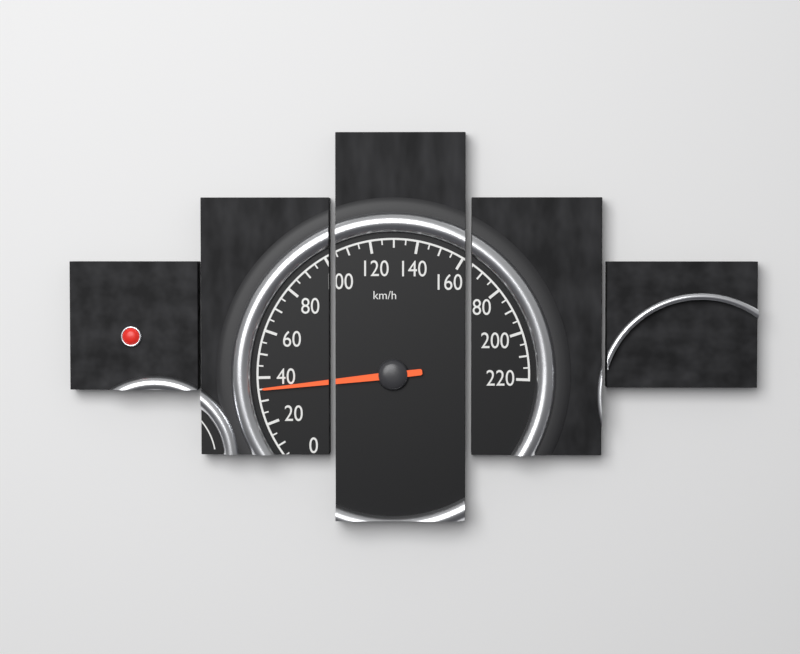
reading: 35 km/h
